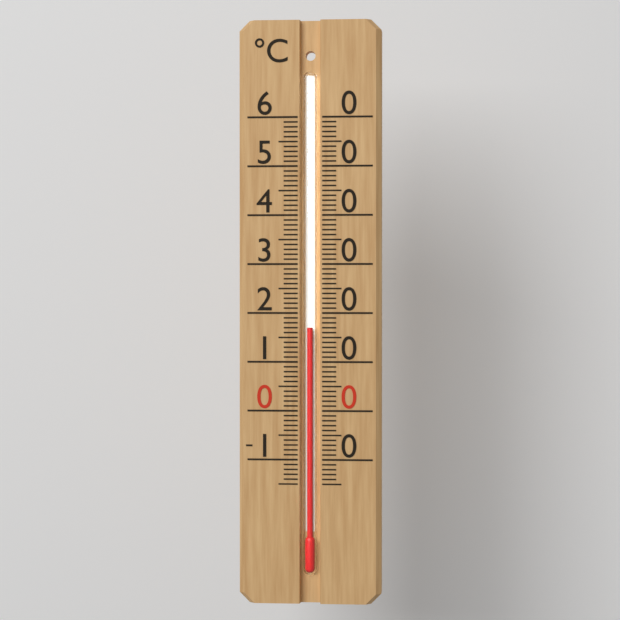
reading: 17 °C
